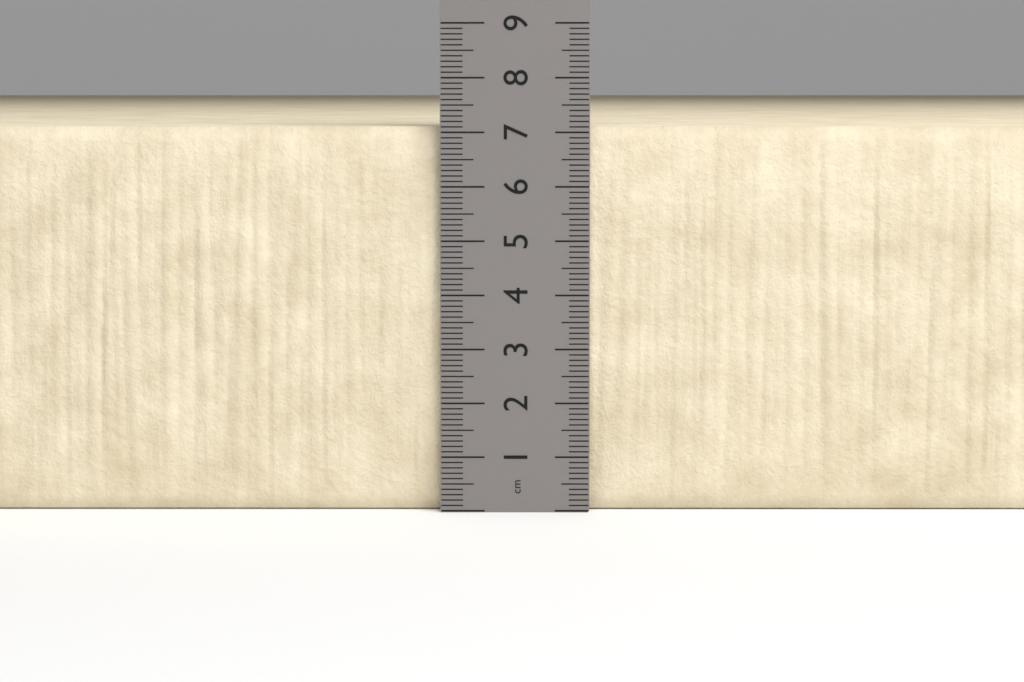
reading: 7.1 cm
